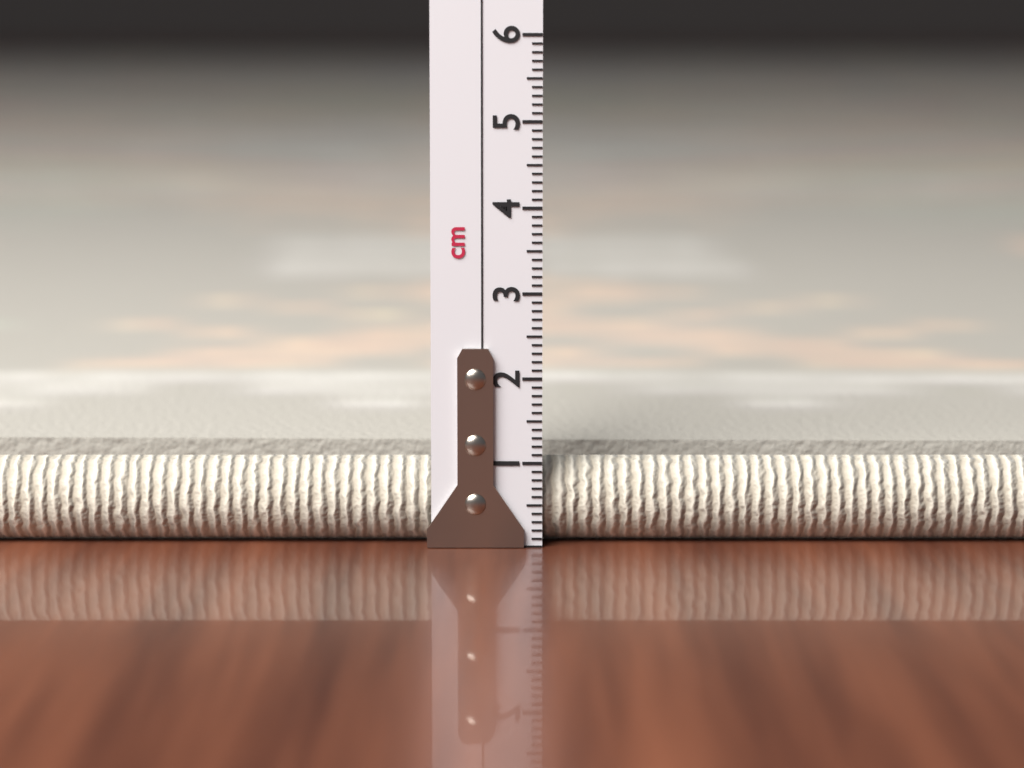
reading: 1.0 cm
